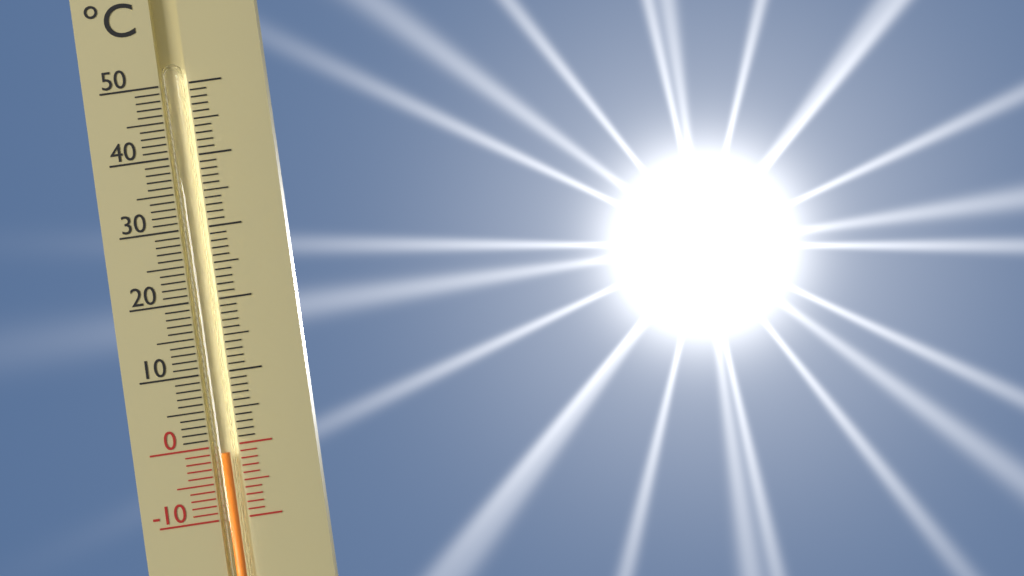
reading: -1 °C
